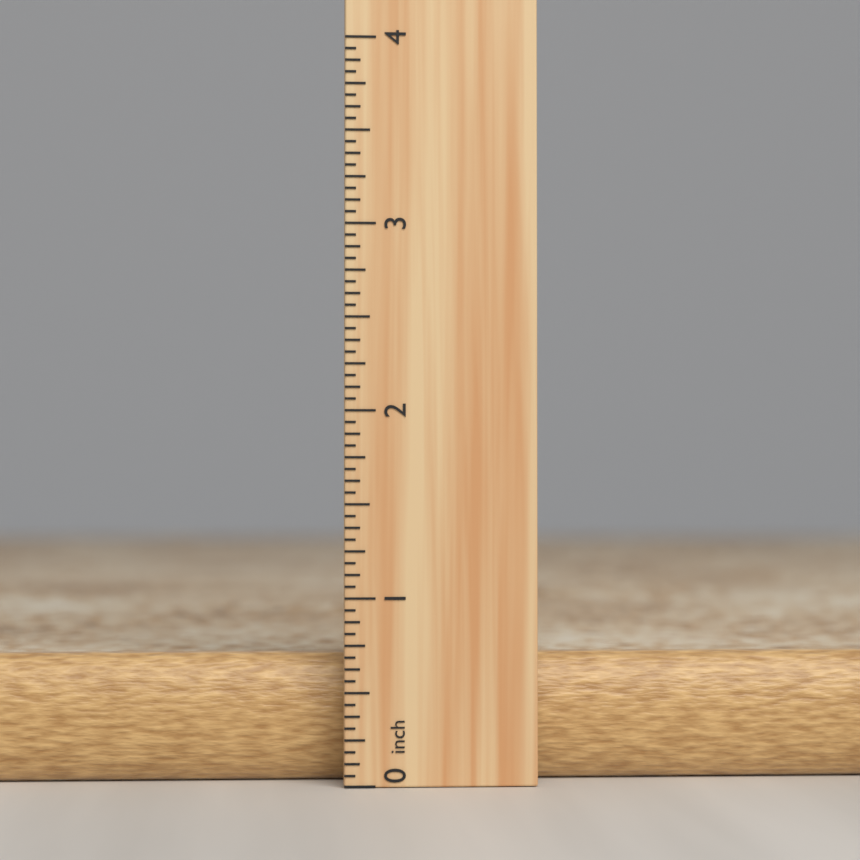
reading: 0.8125 inch
